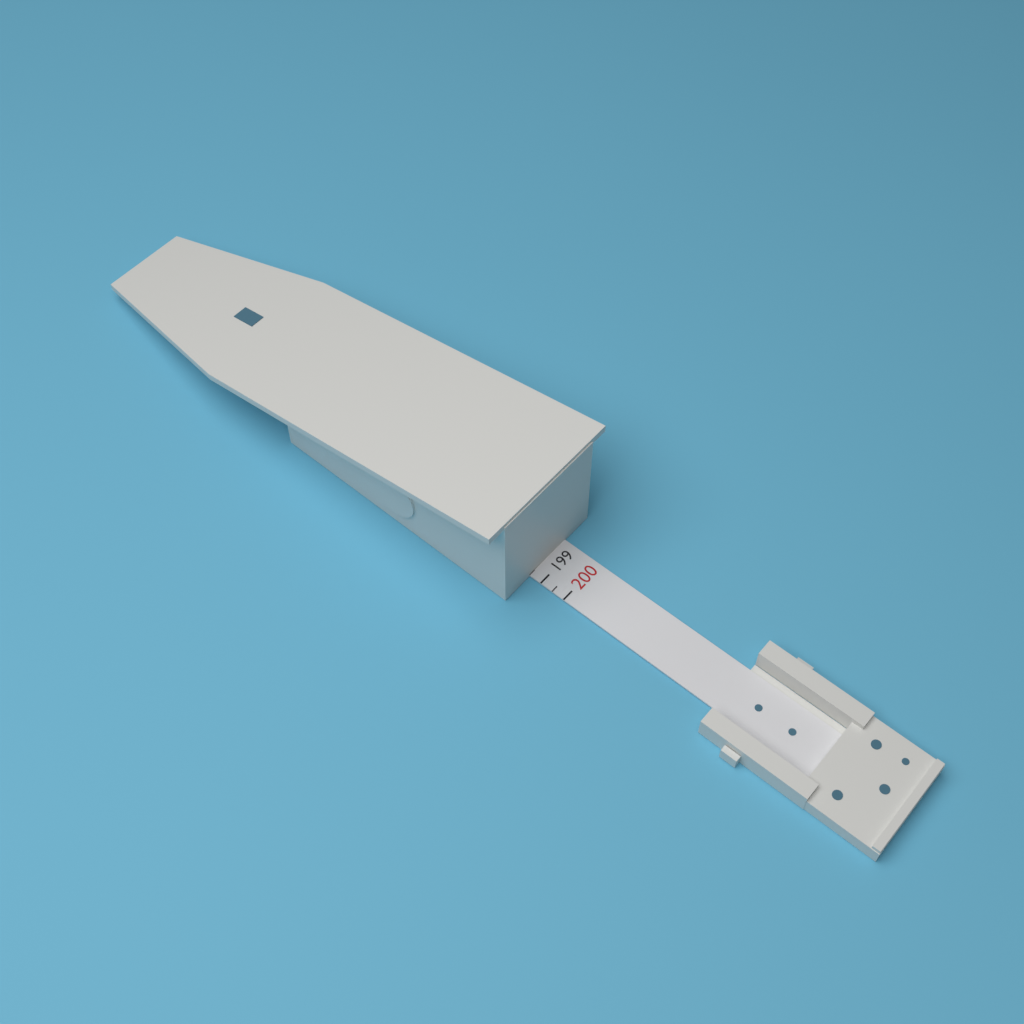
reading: 198.5 (no unit)
